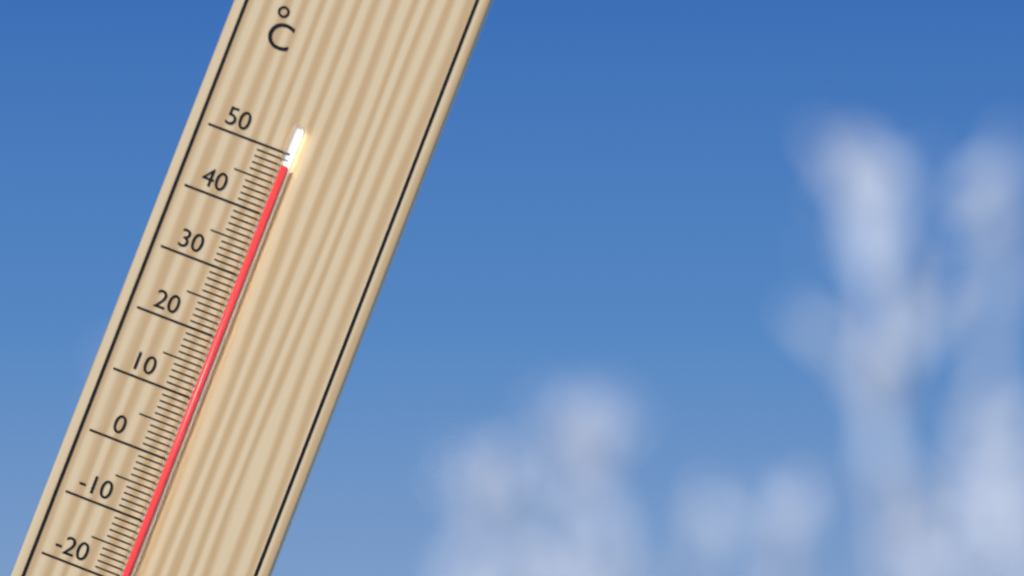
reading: 48 °C
